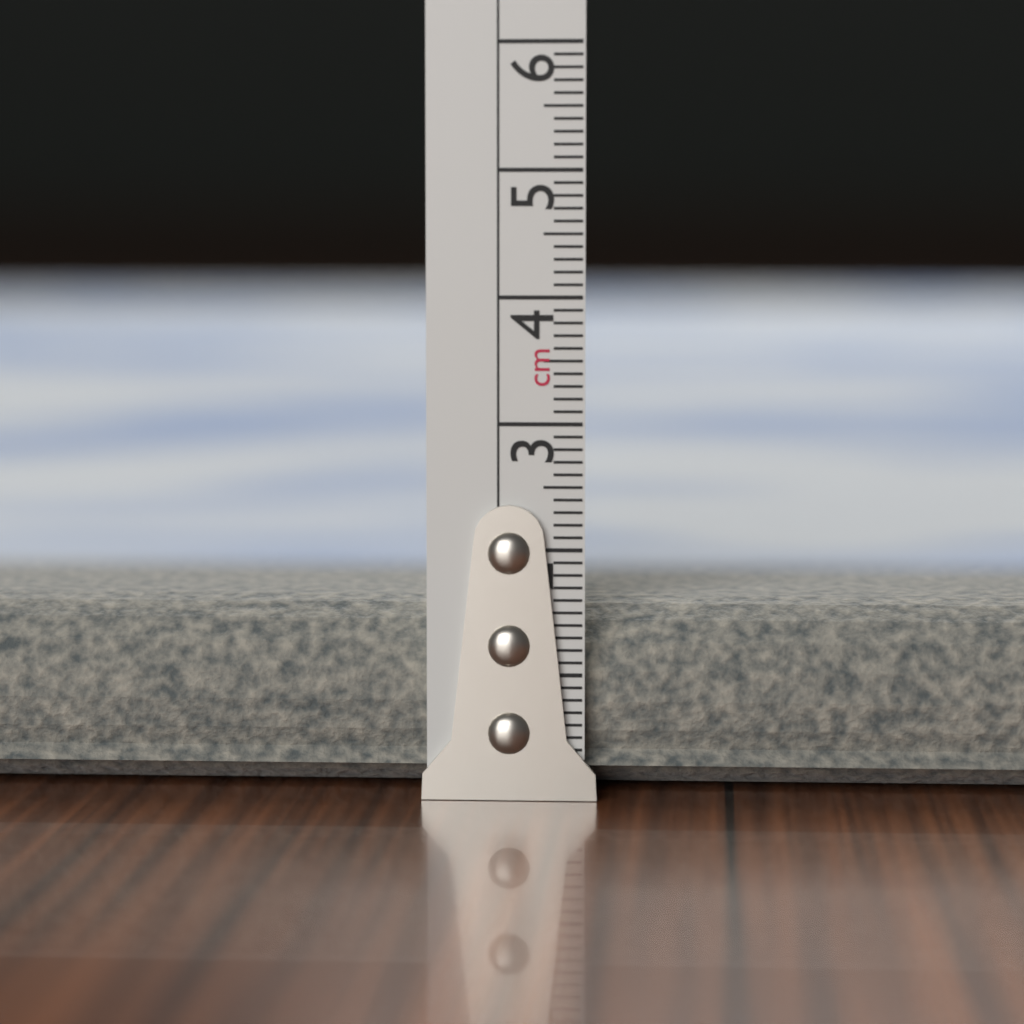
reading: 1.6 cm
